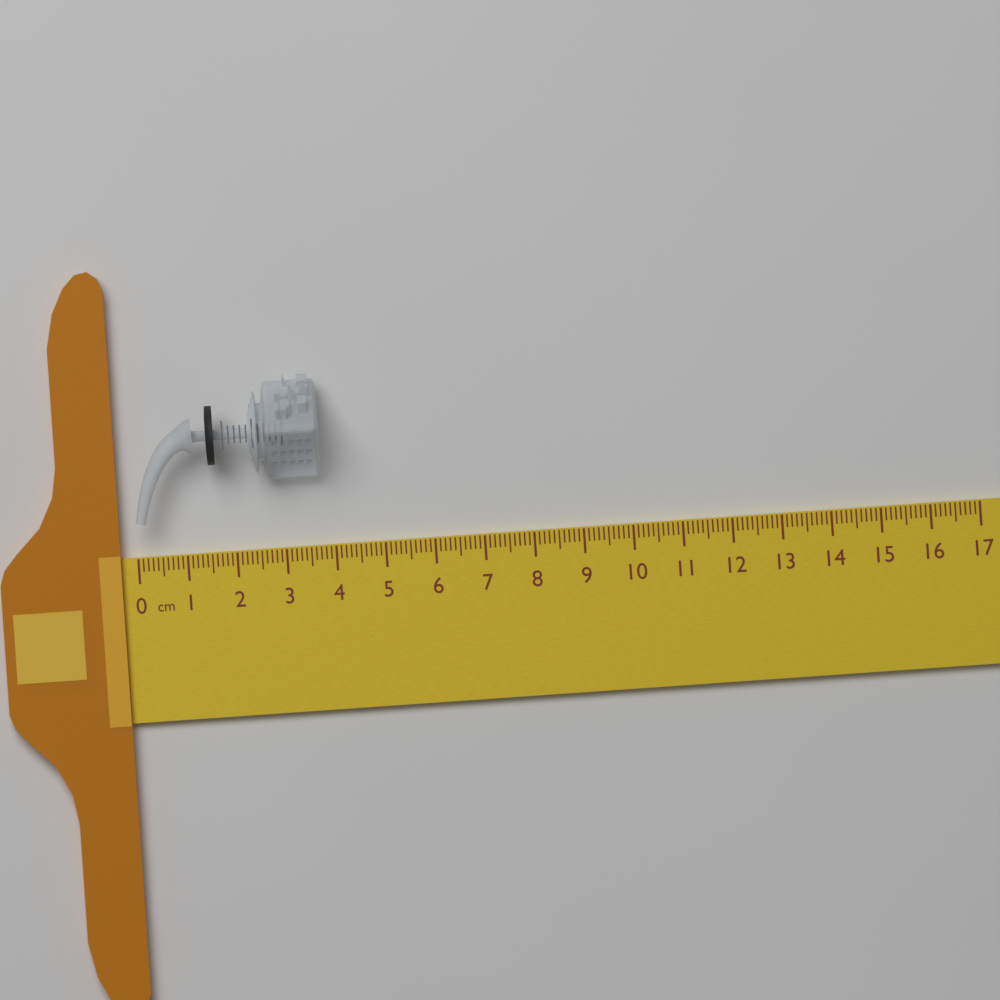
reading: 3.8 cm
